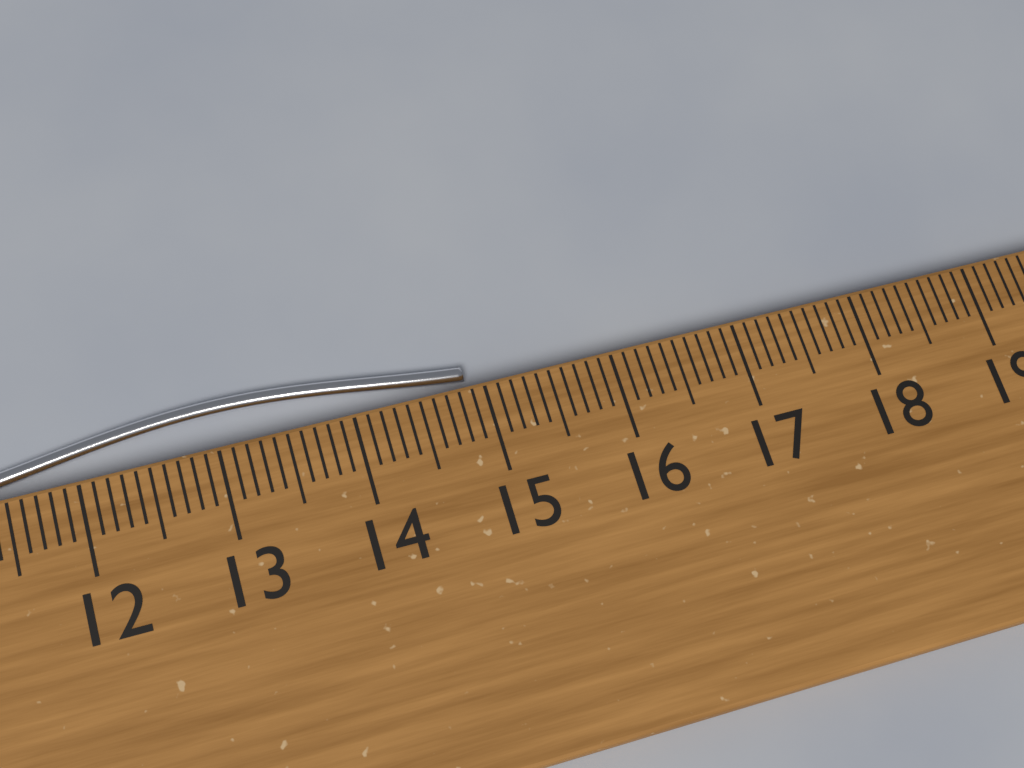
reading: 14.9 cm
